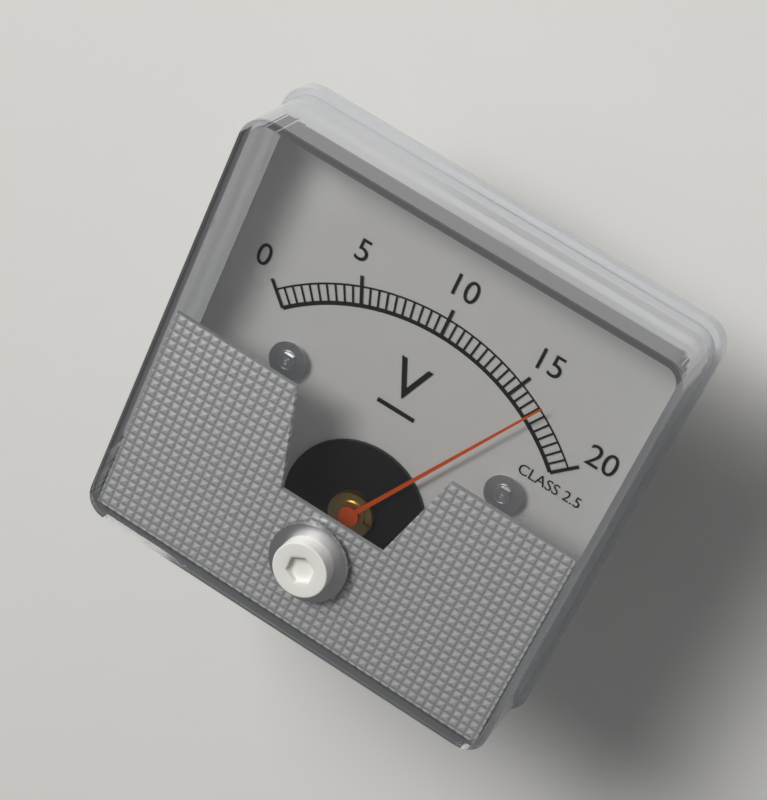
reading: 16.5 V
